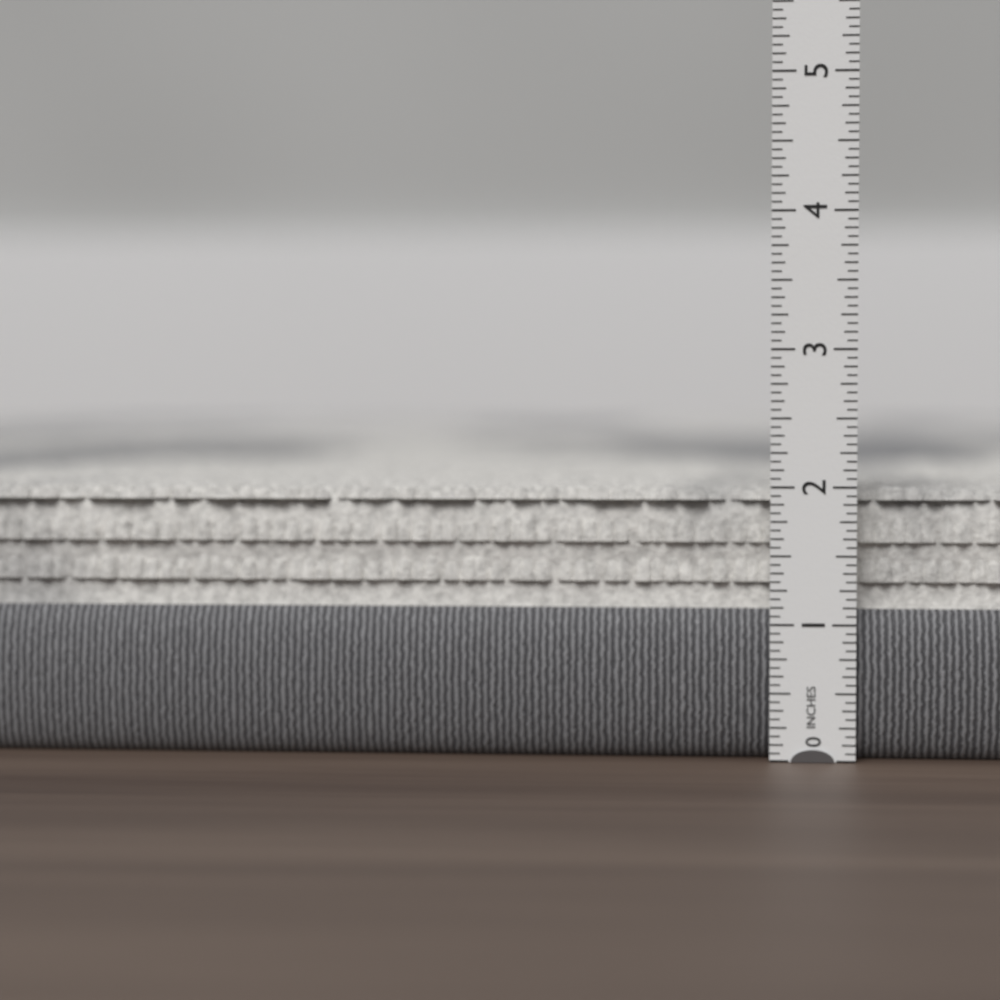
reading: 2.0000 in
